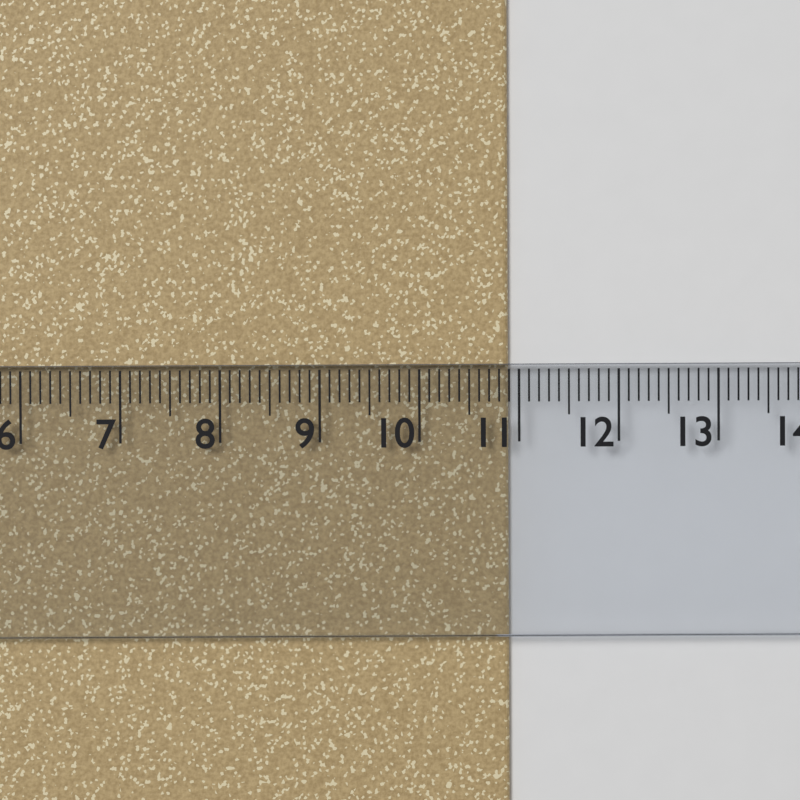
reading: 10.9 cm
